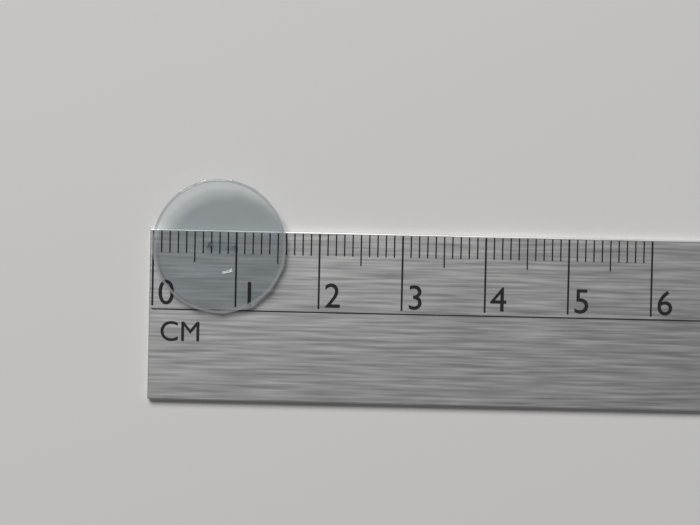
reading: 1.6 cm
